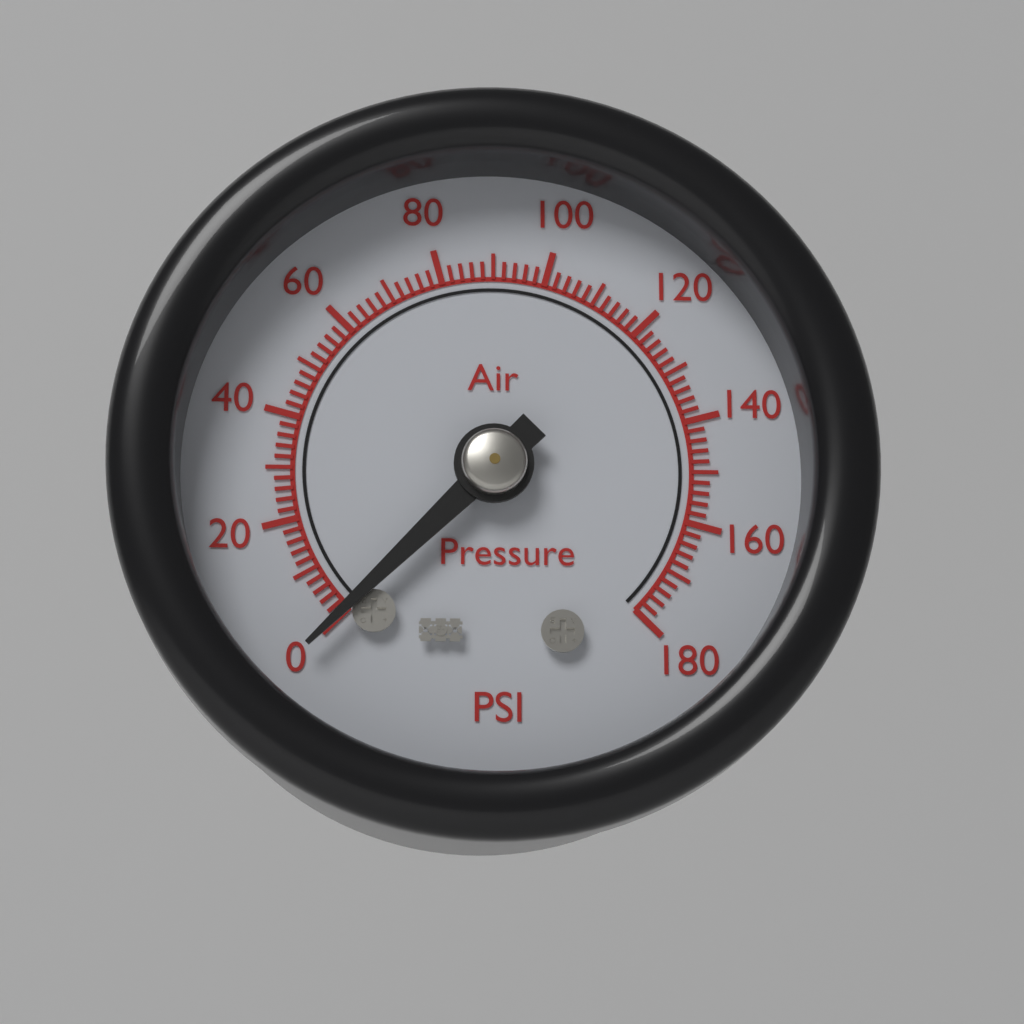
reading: 0 psi
